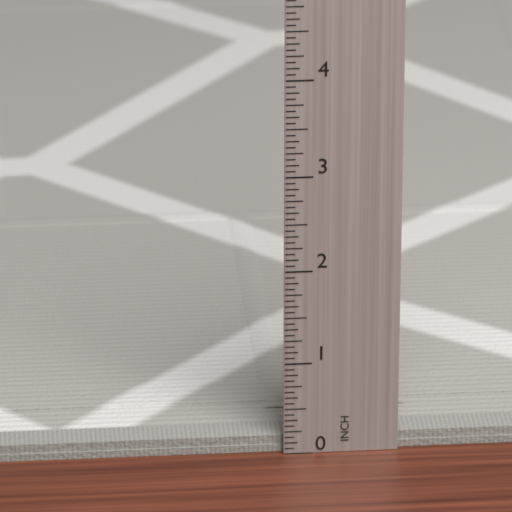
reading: 0.1875 in
